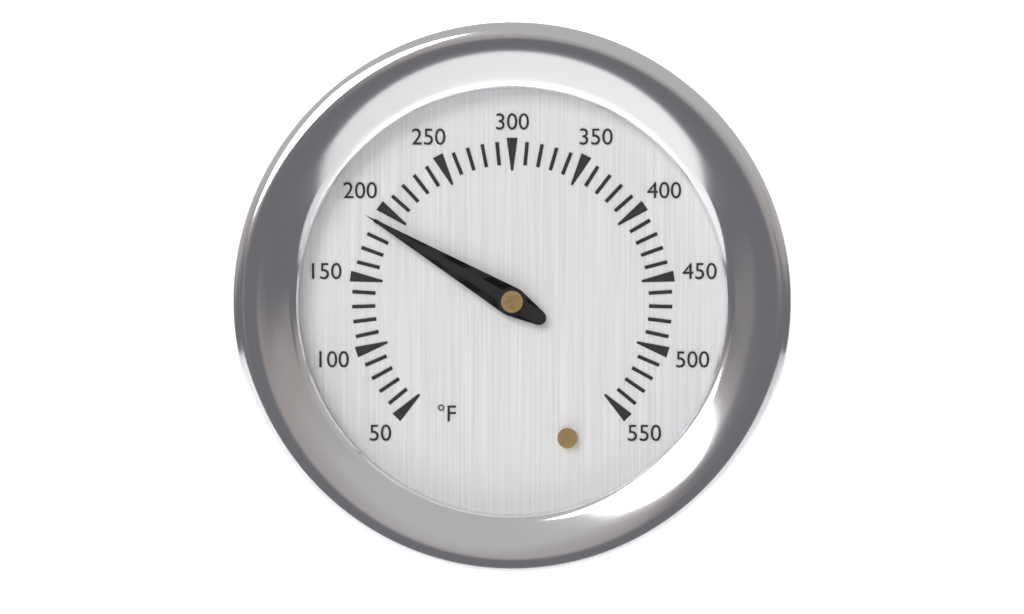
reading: 190 °F
